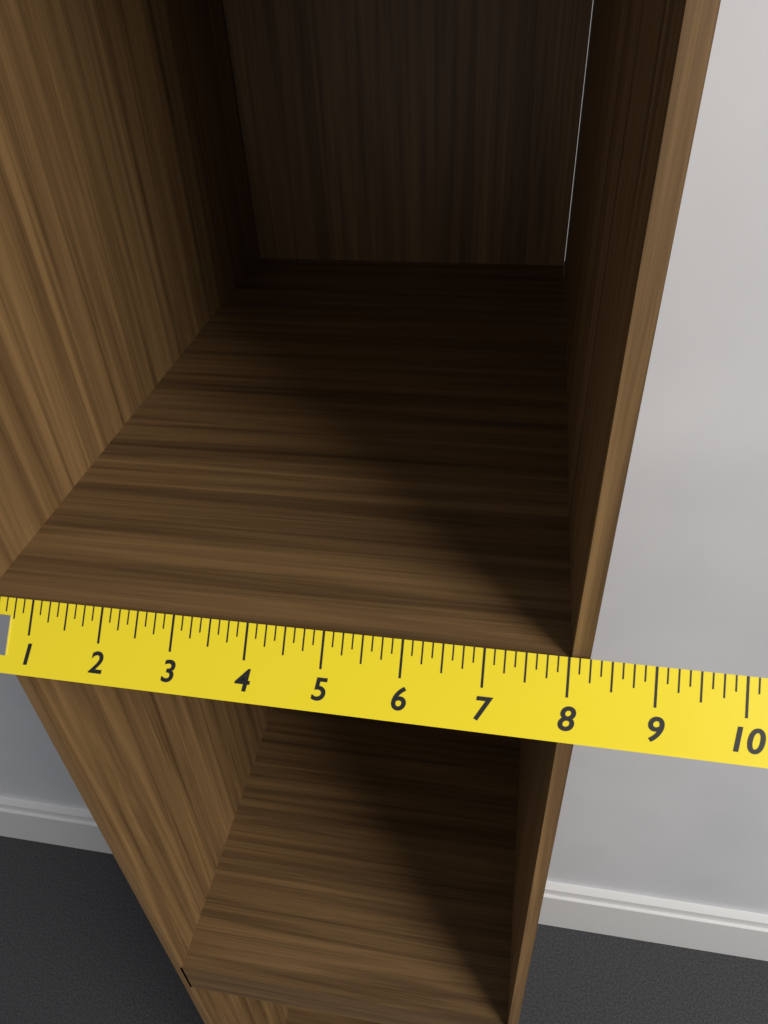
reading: 8.250 in
